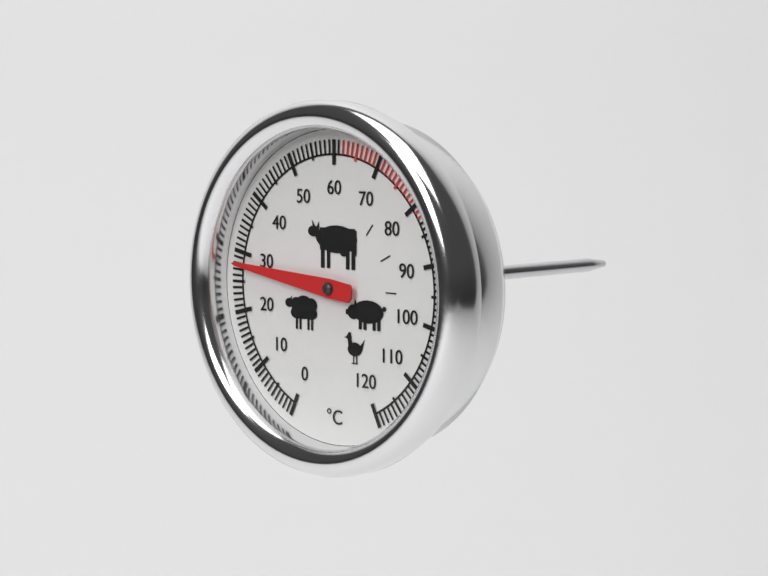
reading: 28 °C
